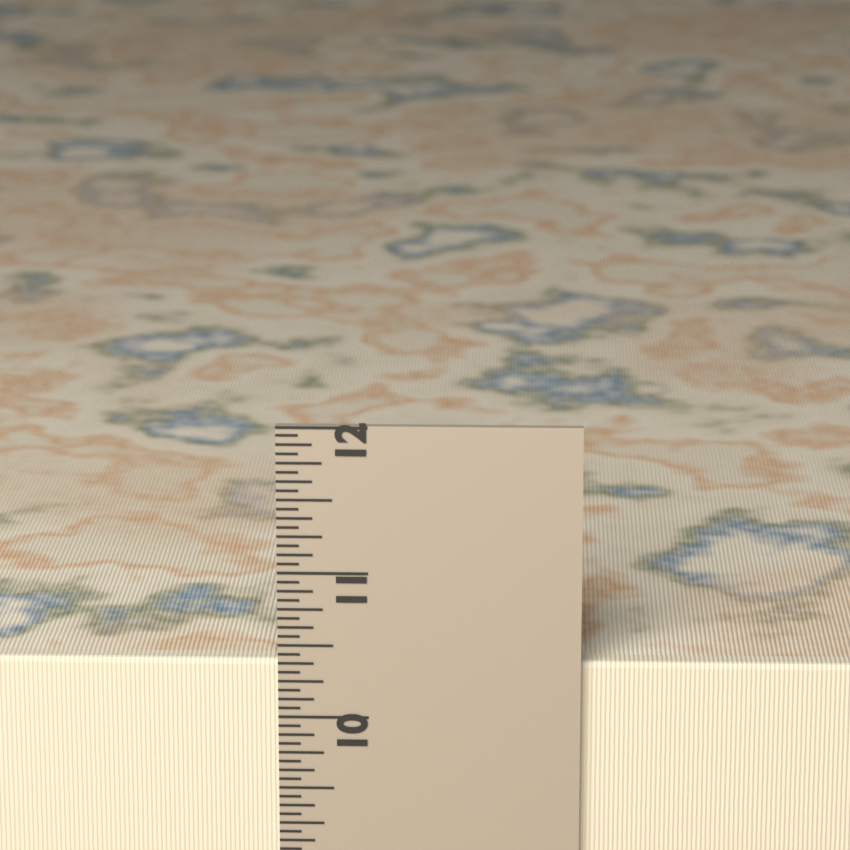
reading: 10.3750 in
